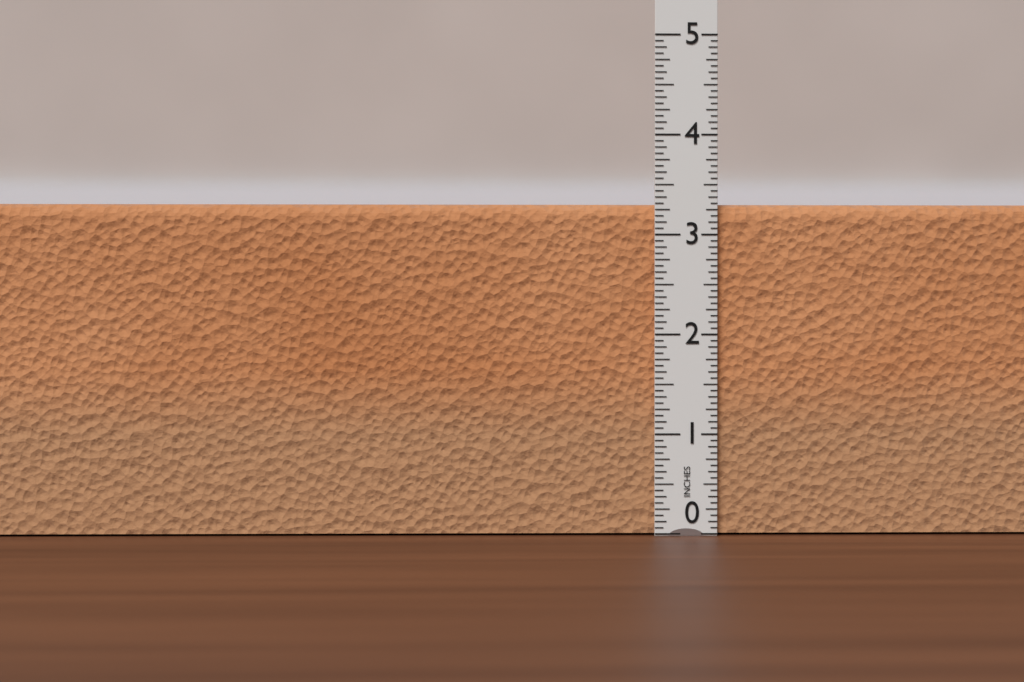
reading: 3.3125 in
